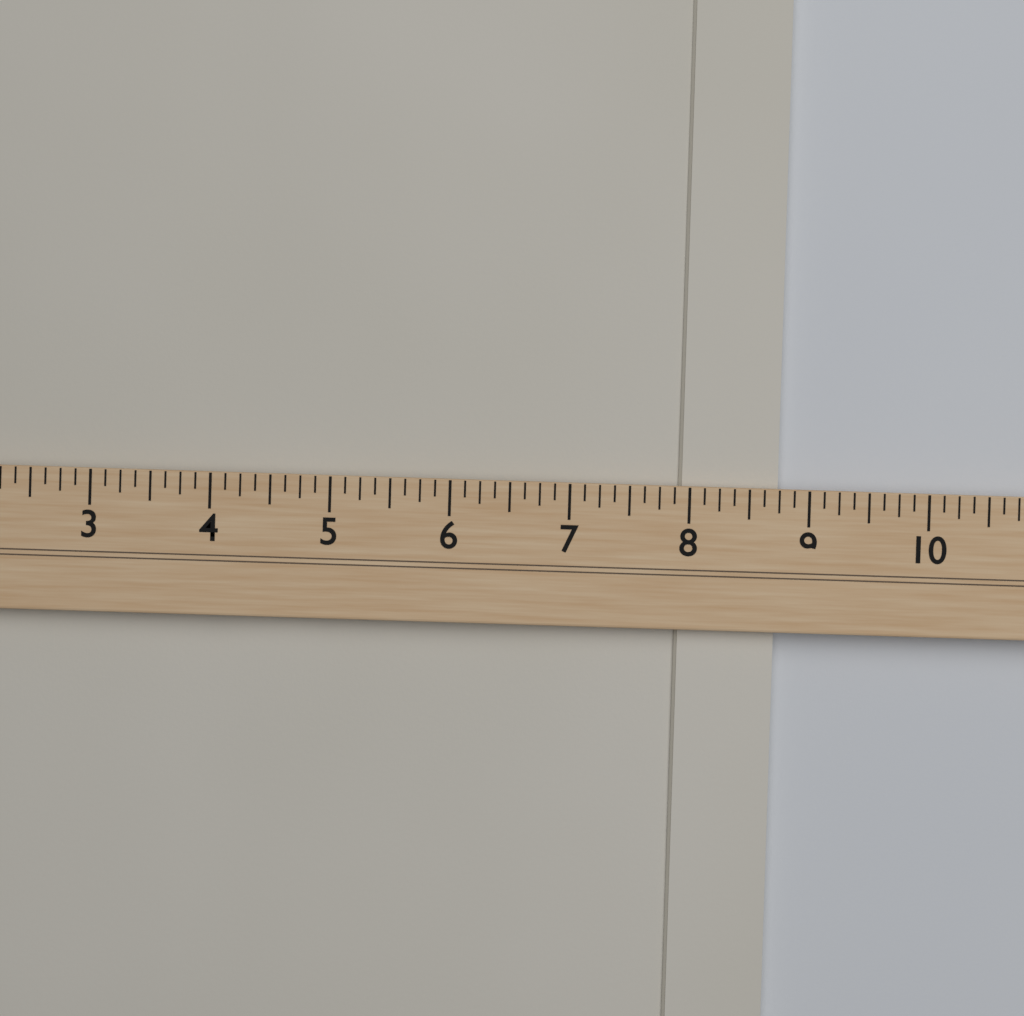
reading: 8.750 (no unit)
